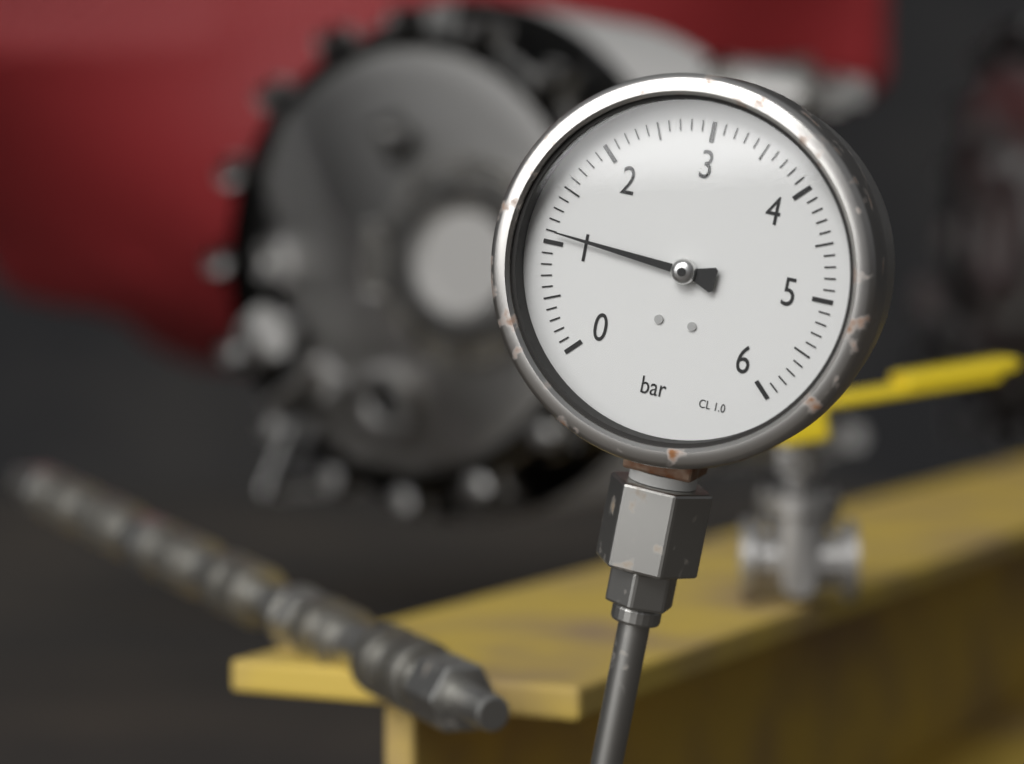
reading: 1.1 bar
